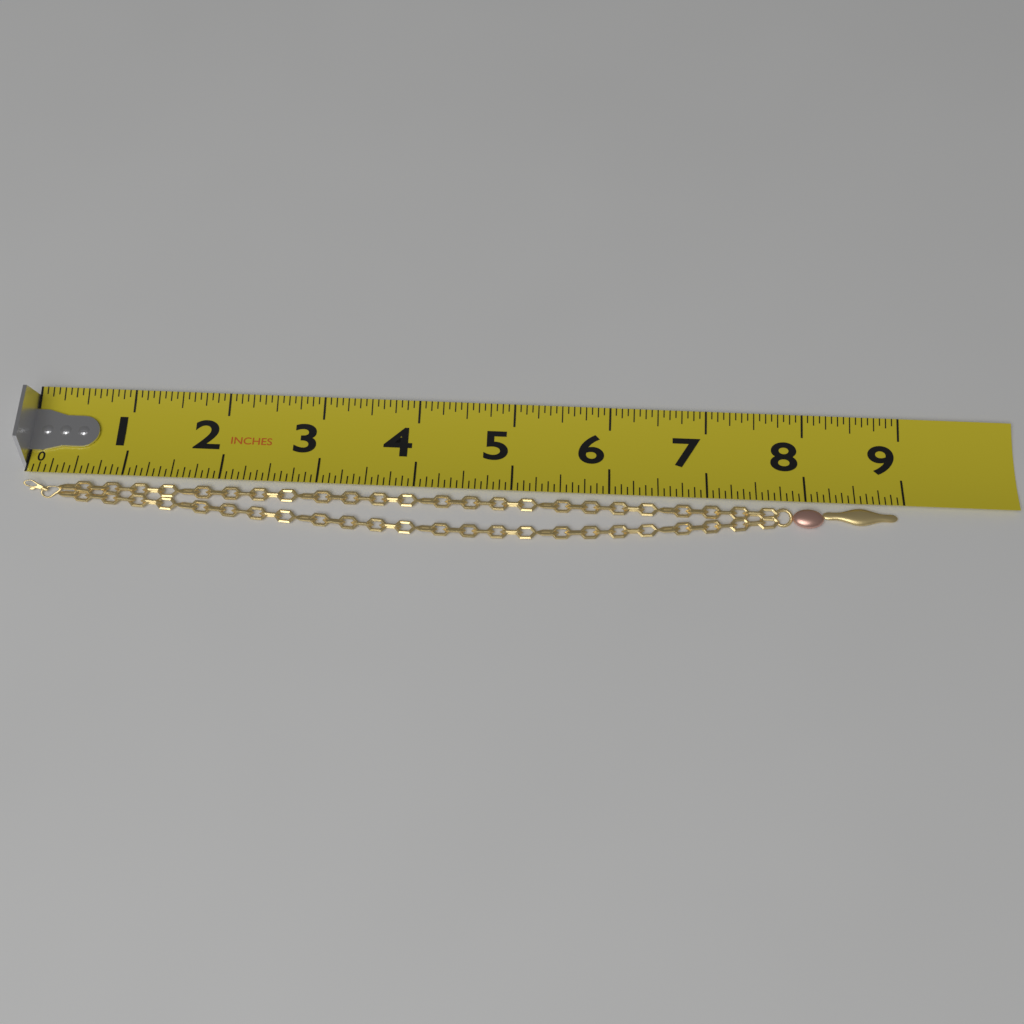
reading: 8.9375 in
